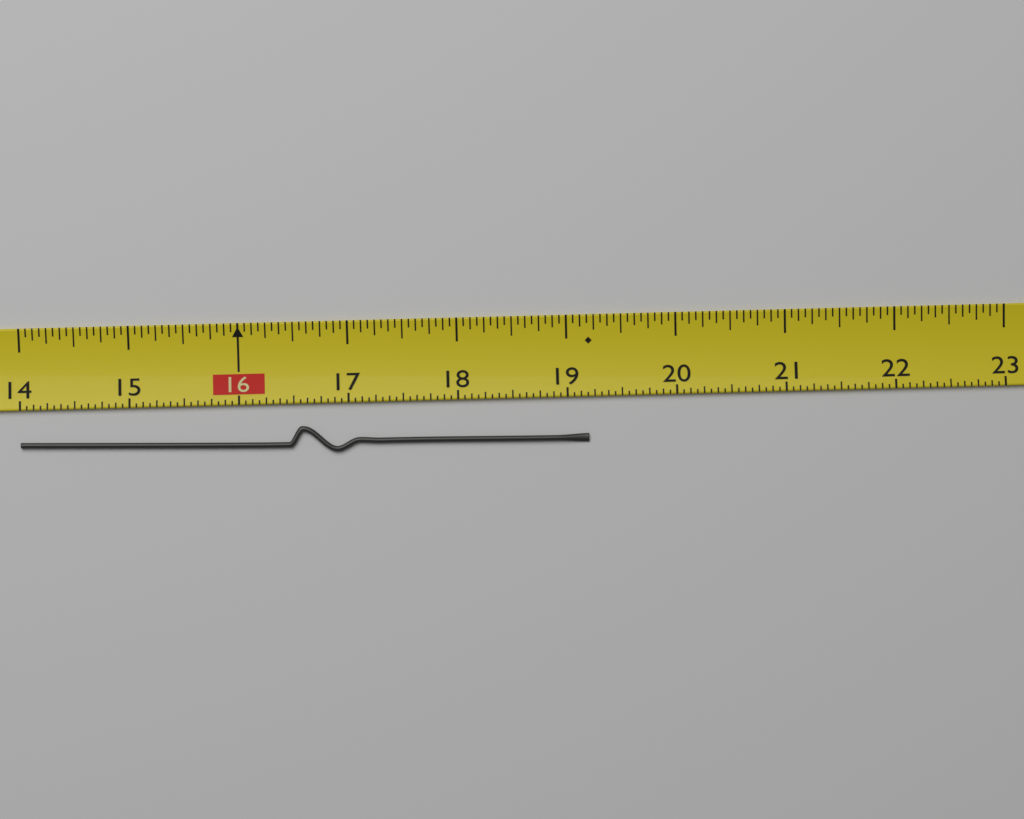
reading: 19.1875 (no unit)
